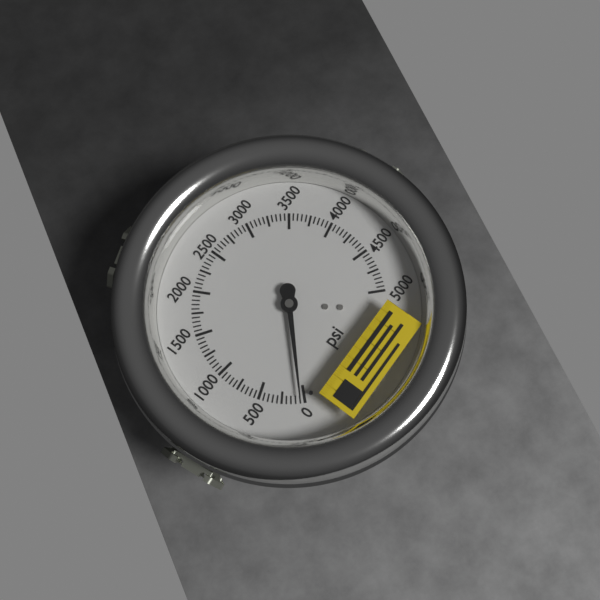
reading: 50 psi
